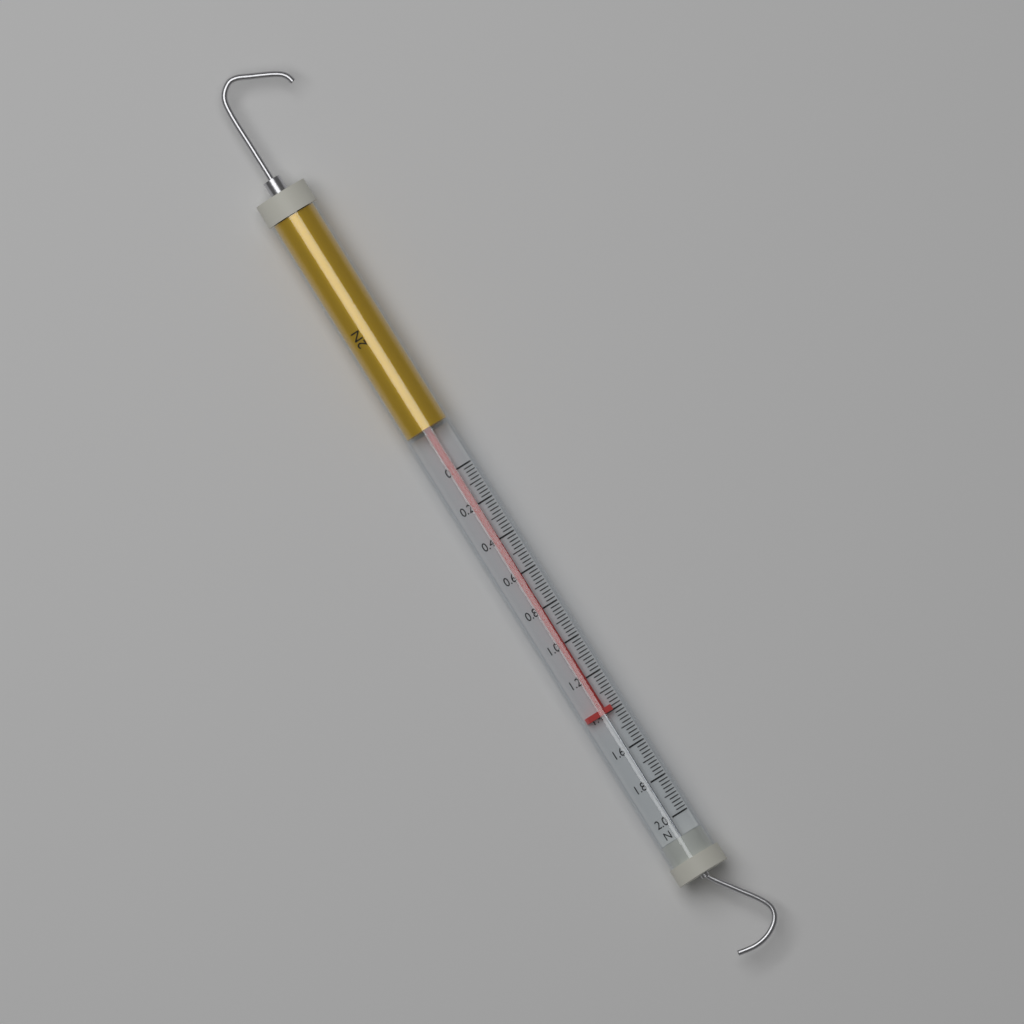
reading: 1.40 N
